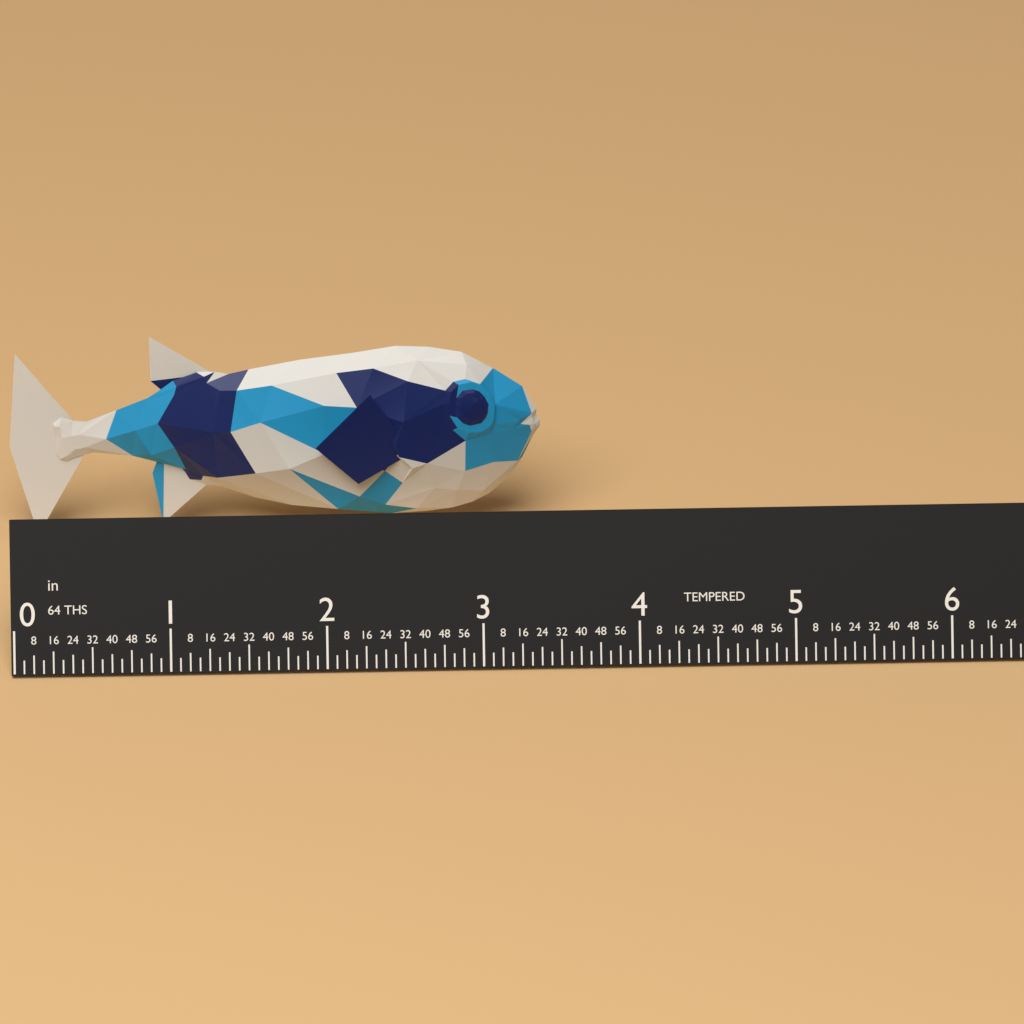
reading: 3.4375 in
